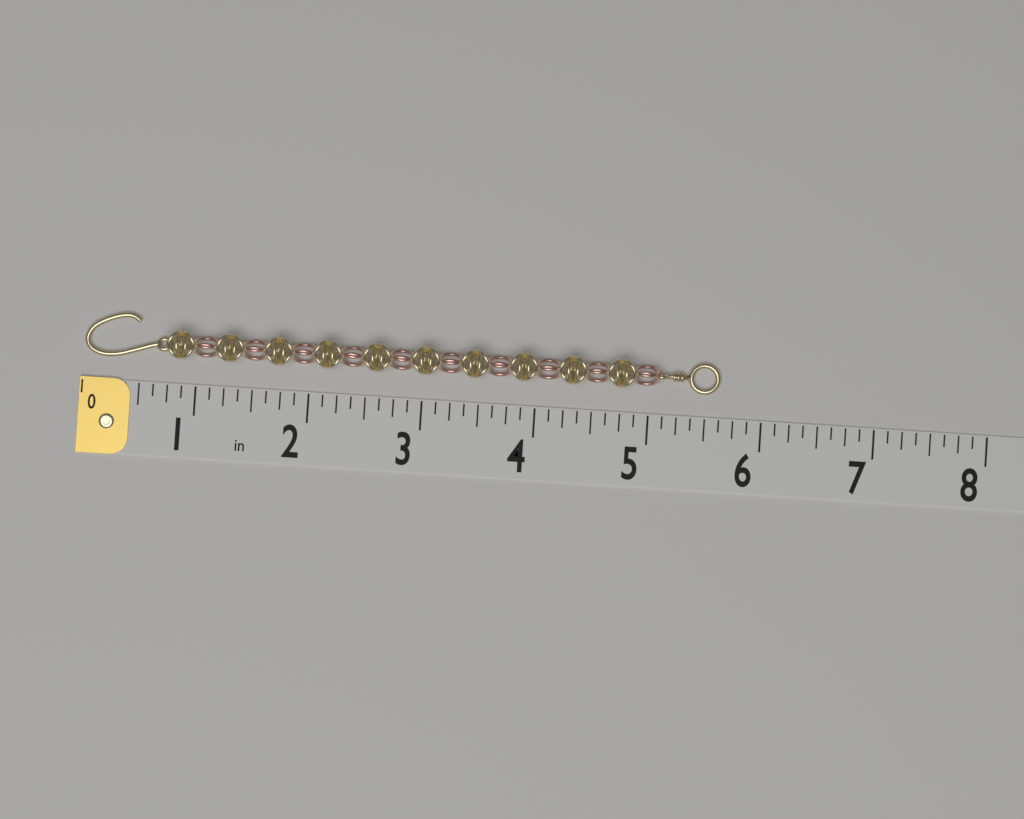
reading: 5.625 in
